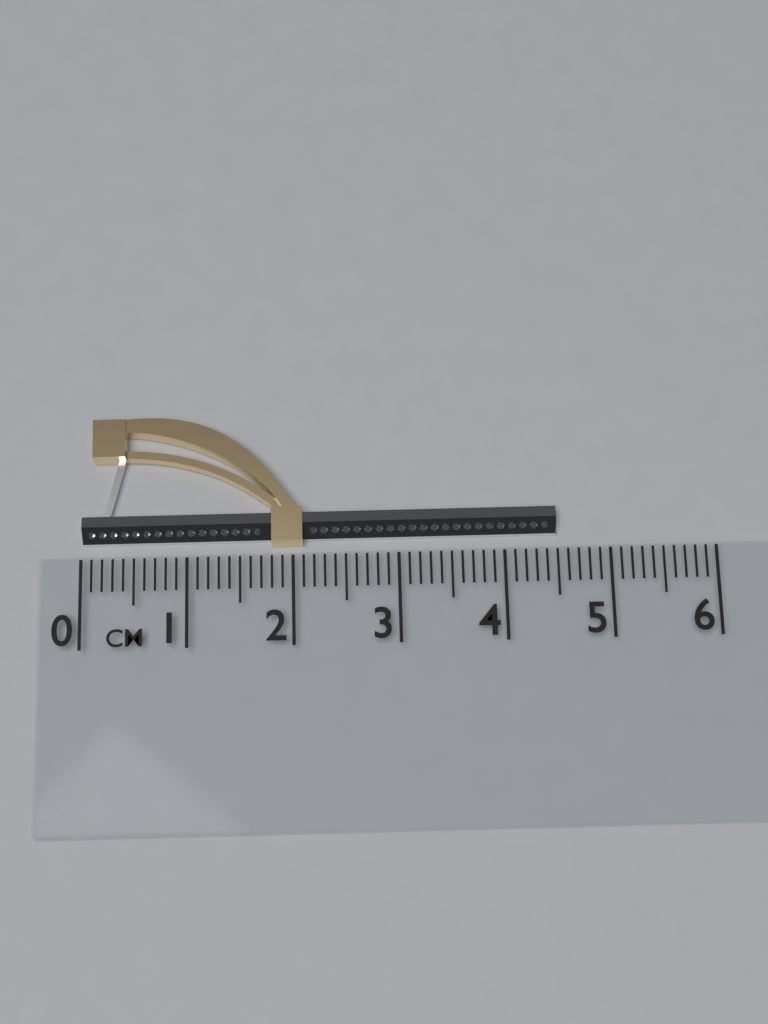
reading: 4.5 cm
